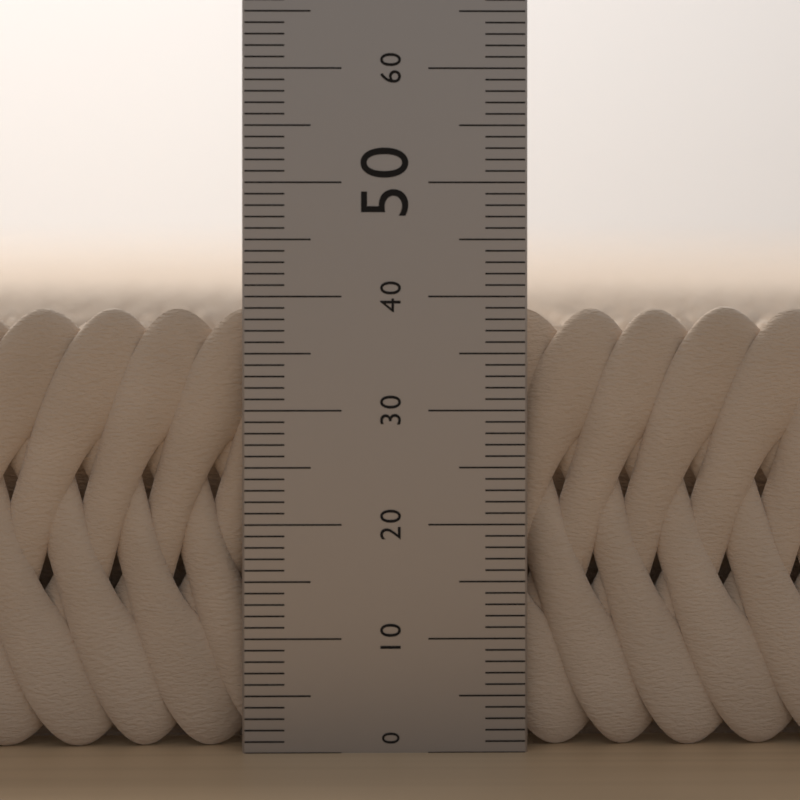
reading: 39 (no unit)
